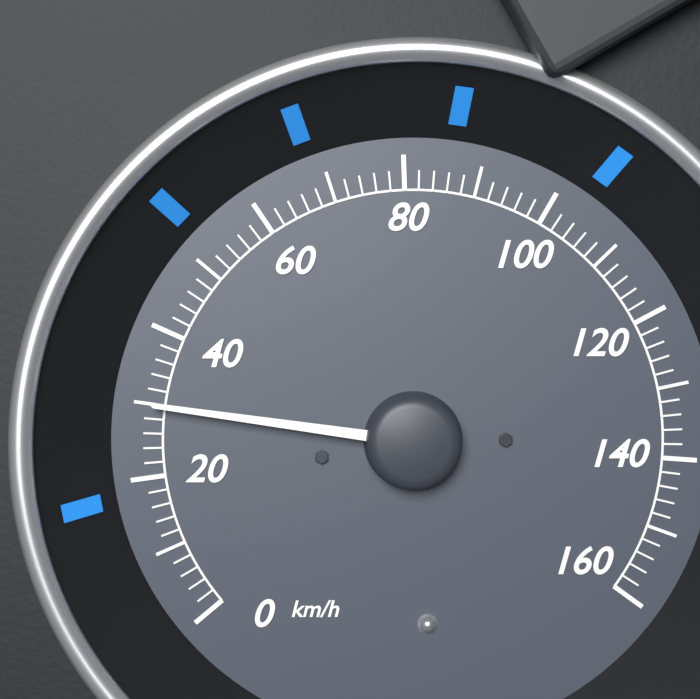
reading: 30 km/h
